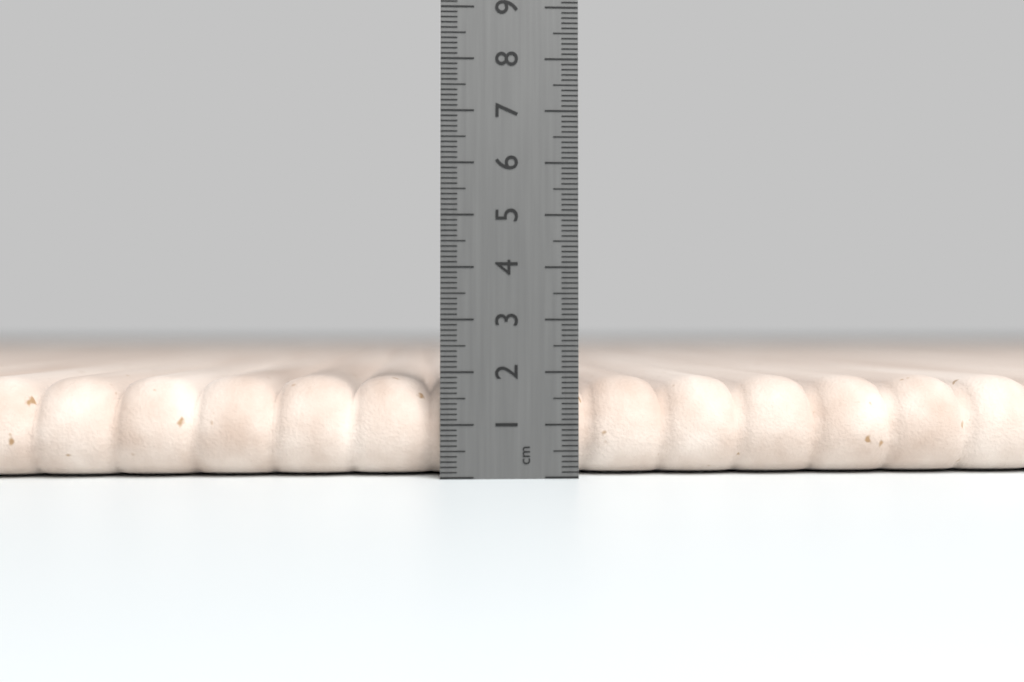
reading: 1.9 cm
